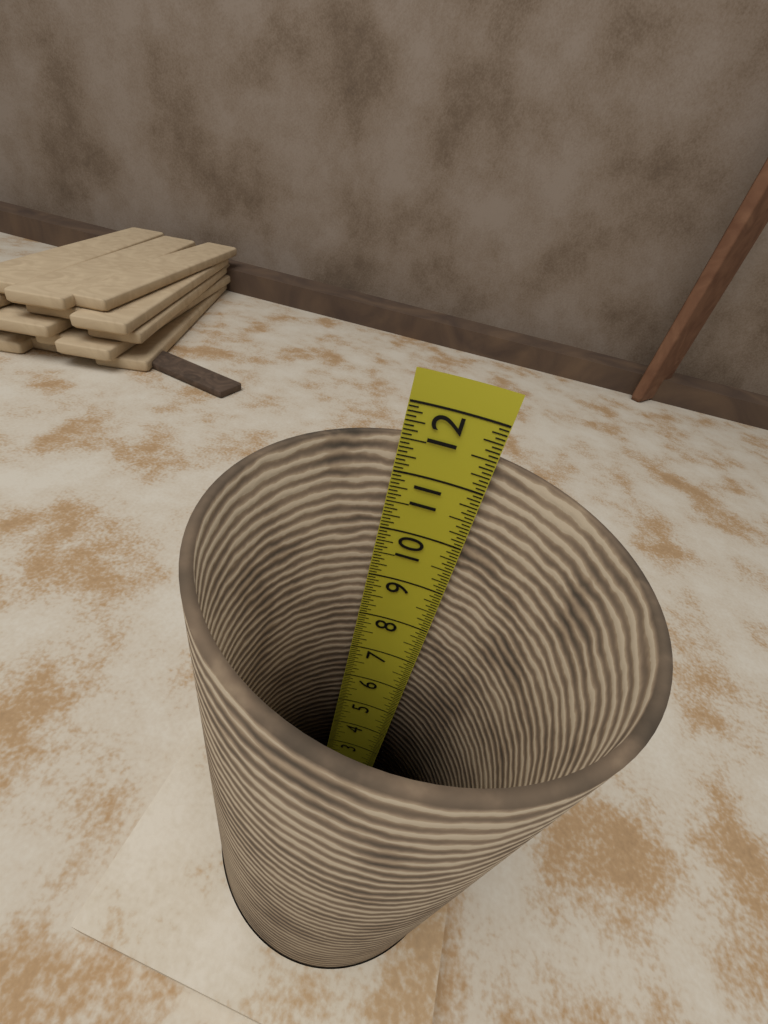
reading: 11.5000 in
